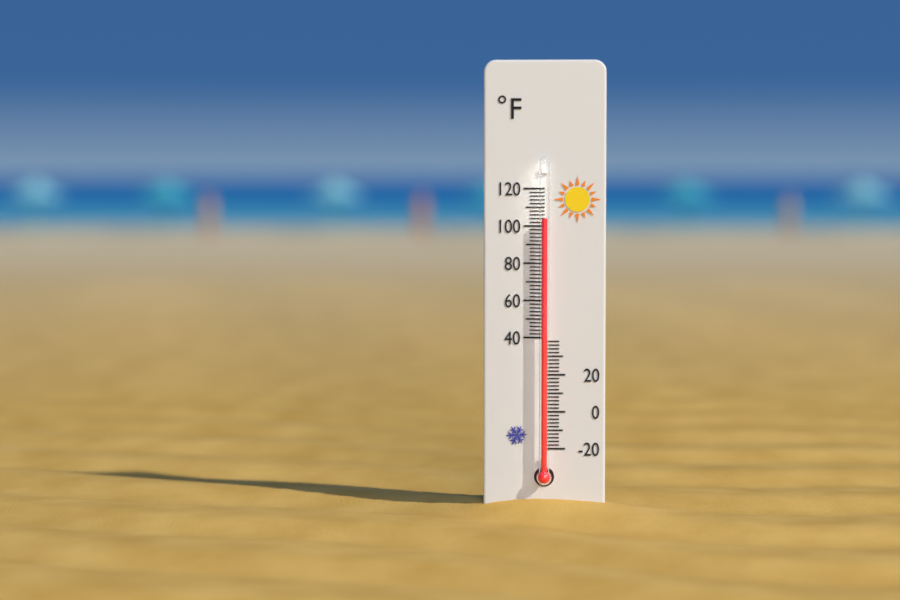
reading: 104 °F
